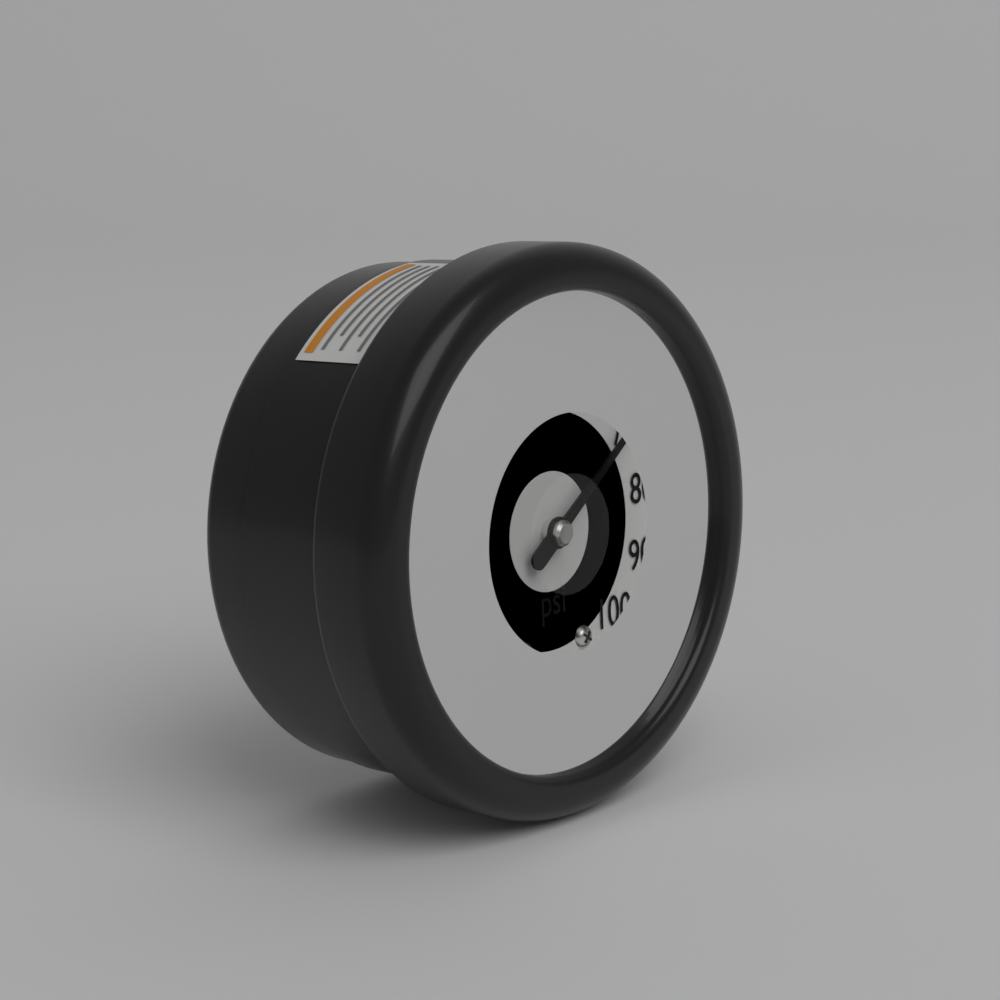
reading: 70 psi
